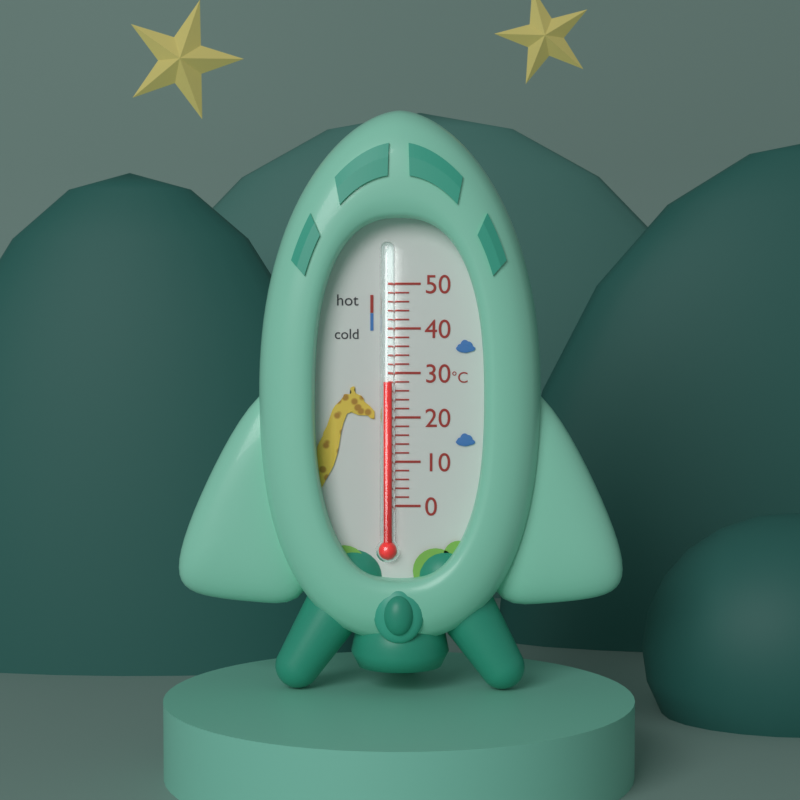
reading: 28 °C
